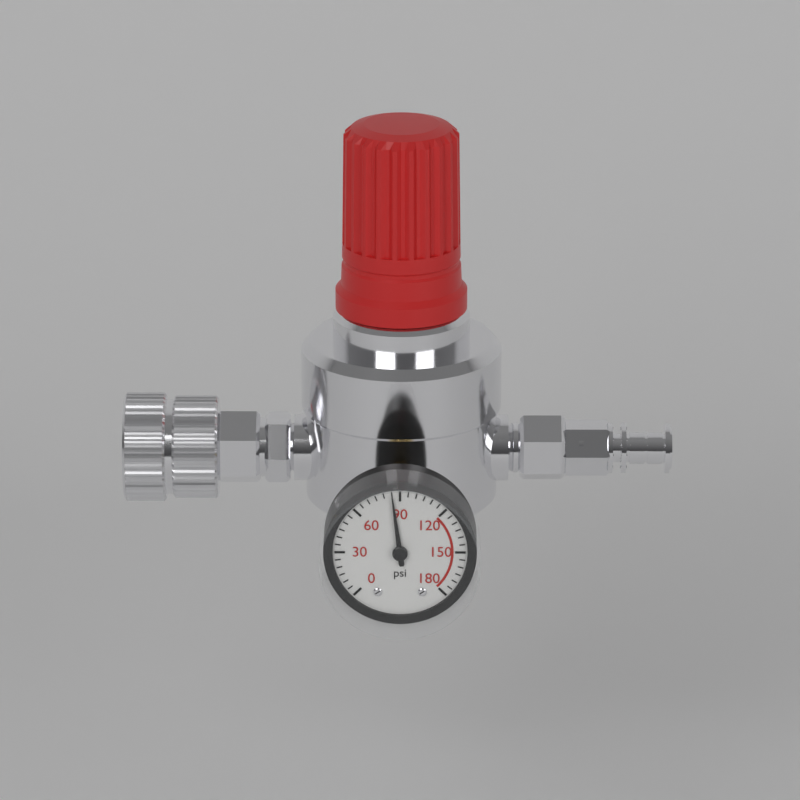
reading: 85 psi
